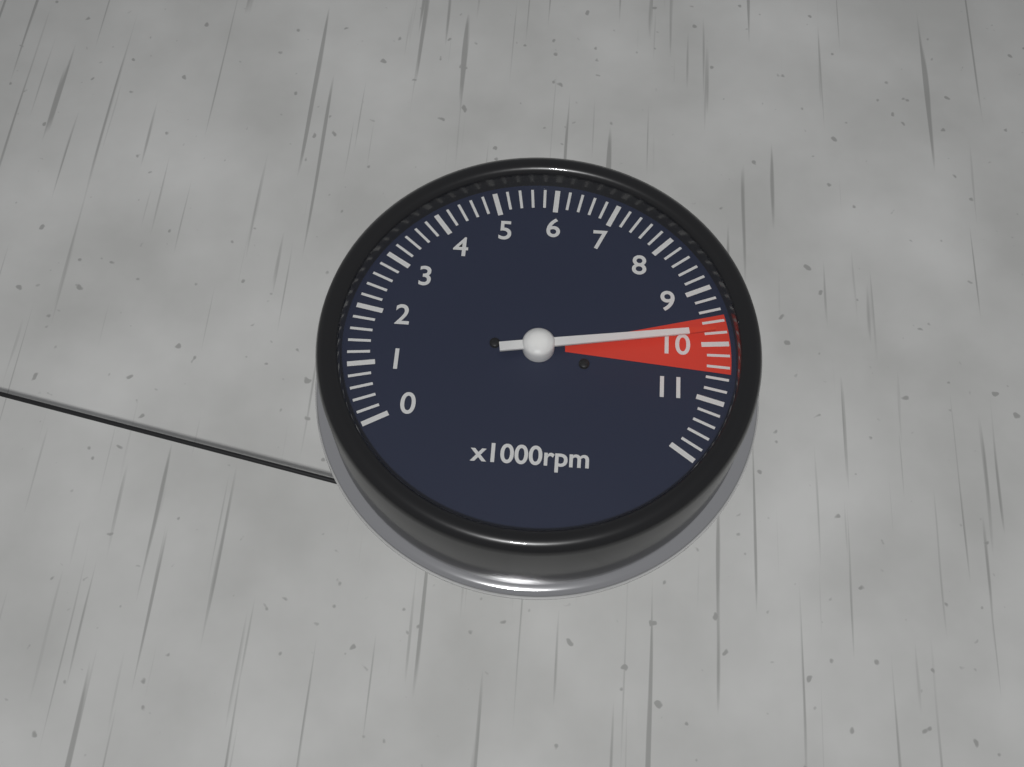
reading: 9800 rpm
